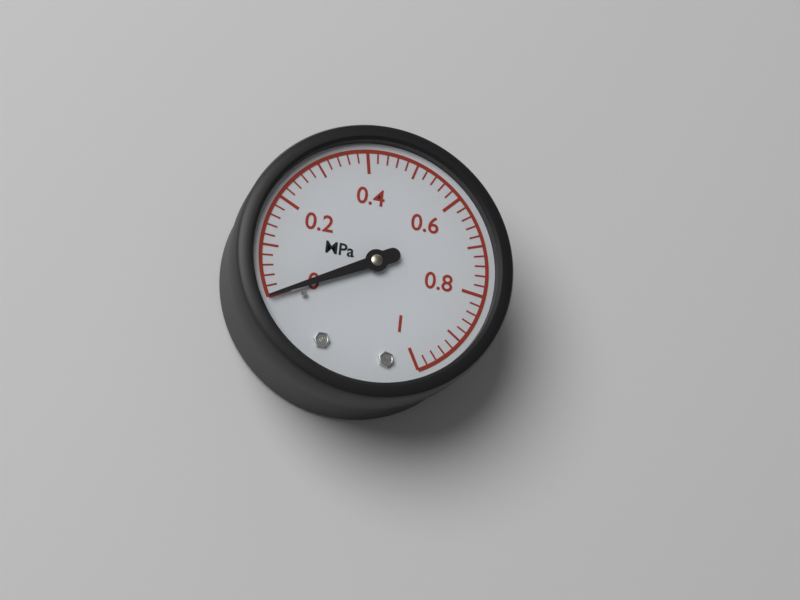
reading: 0.00 MPa
